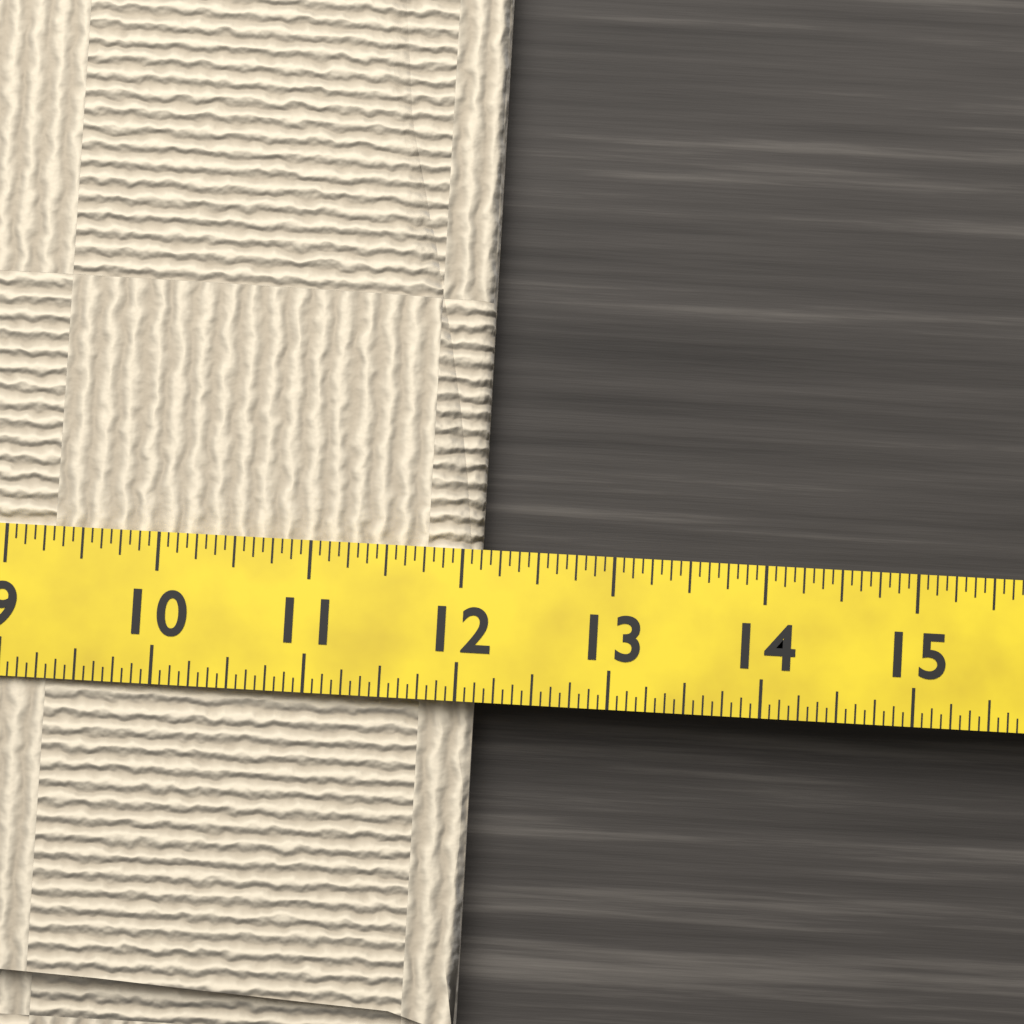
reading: 12.1250 (no unit)
